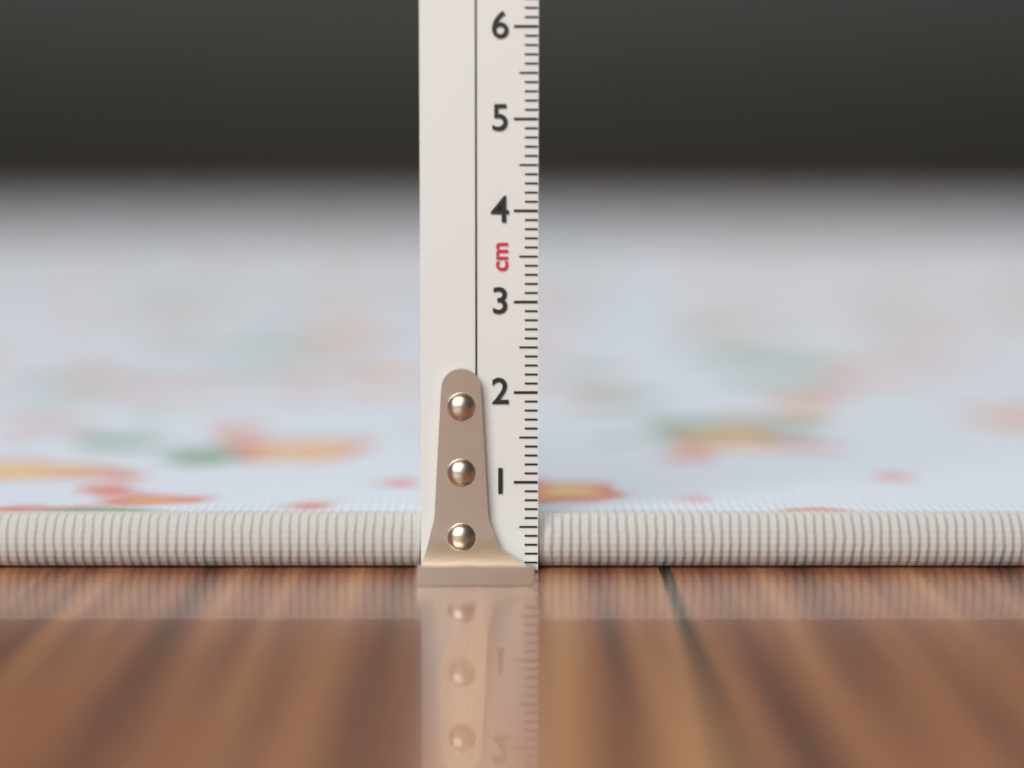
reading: 0.6 cm
